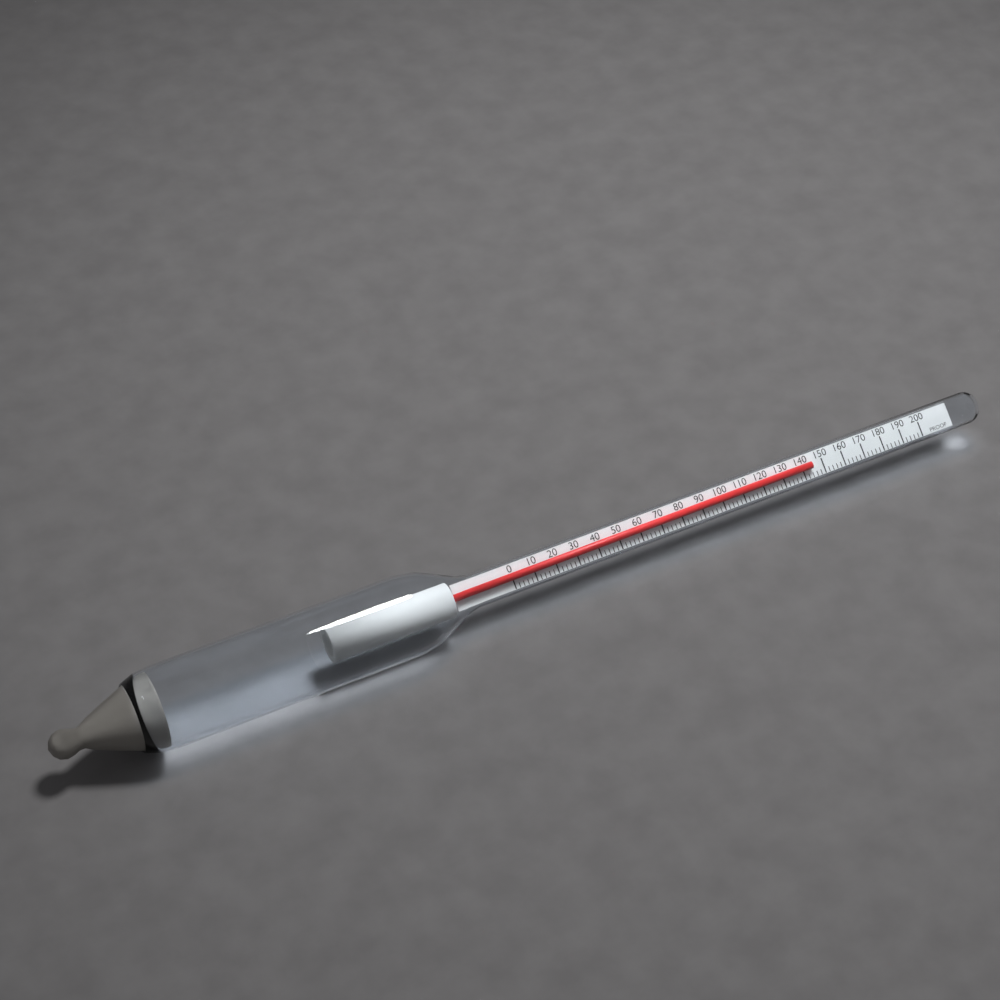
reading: 144 proof
